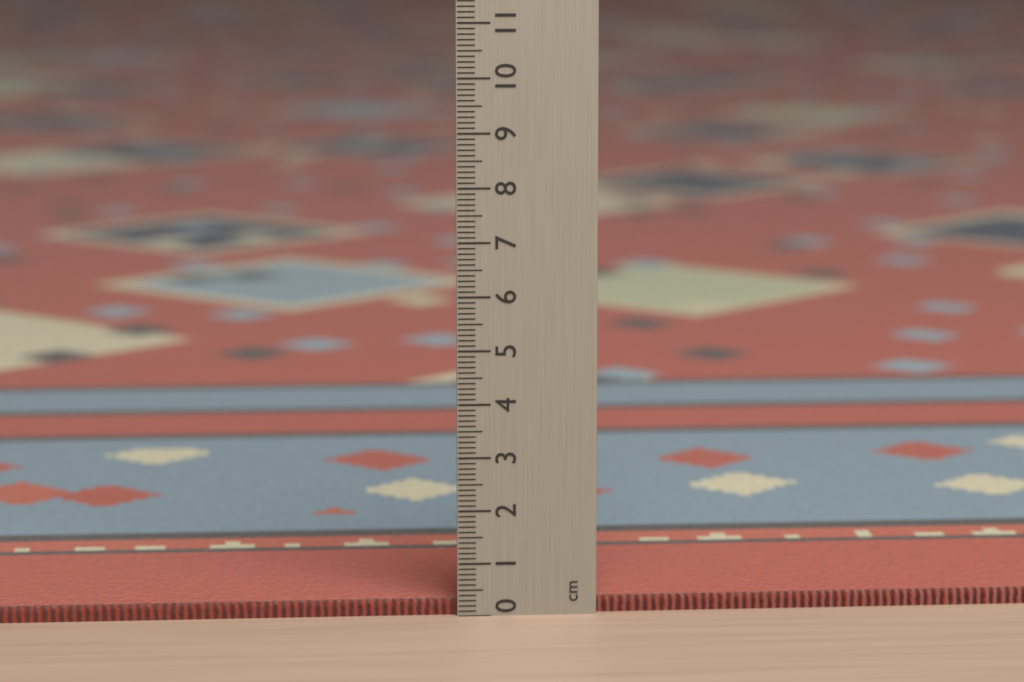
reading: 0.3 cm
